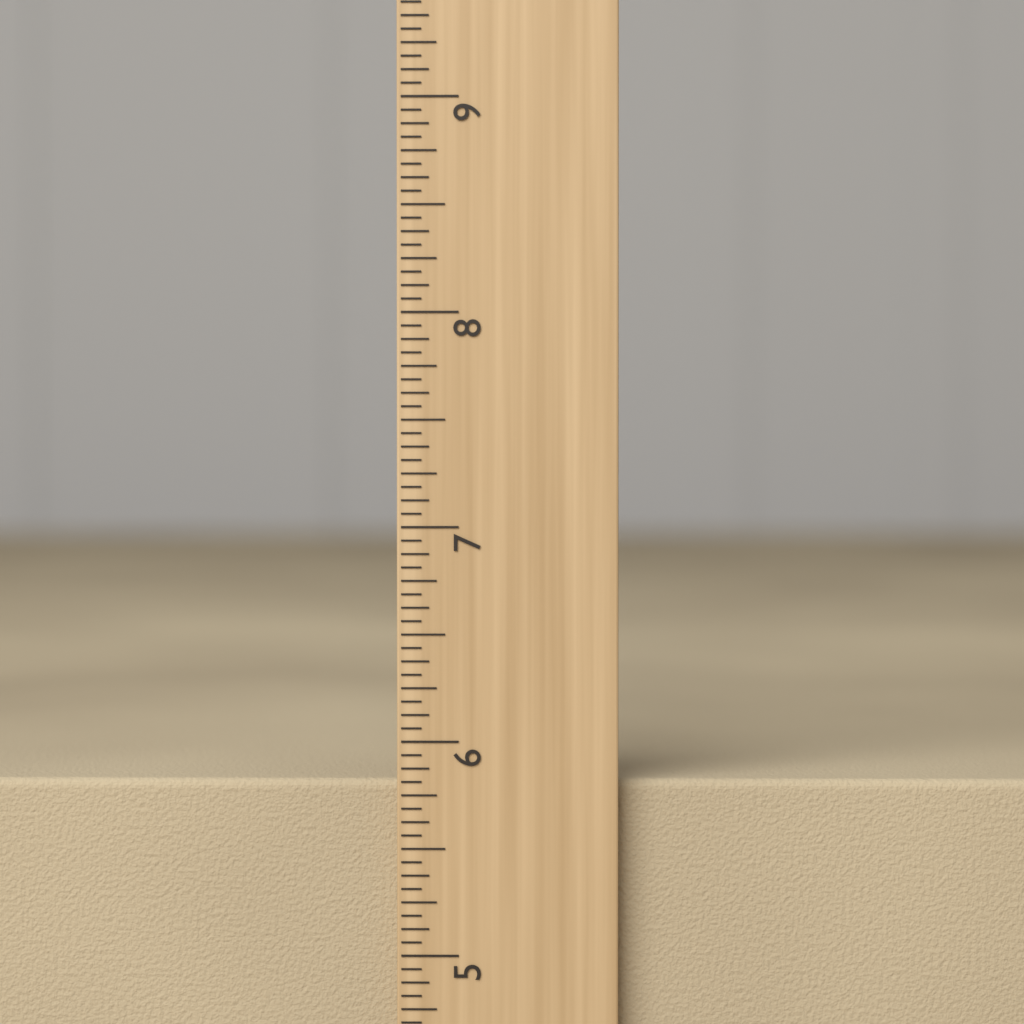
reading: 5.8125 inch
